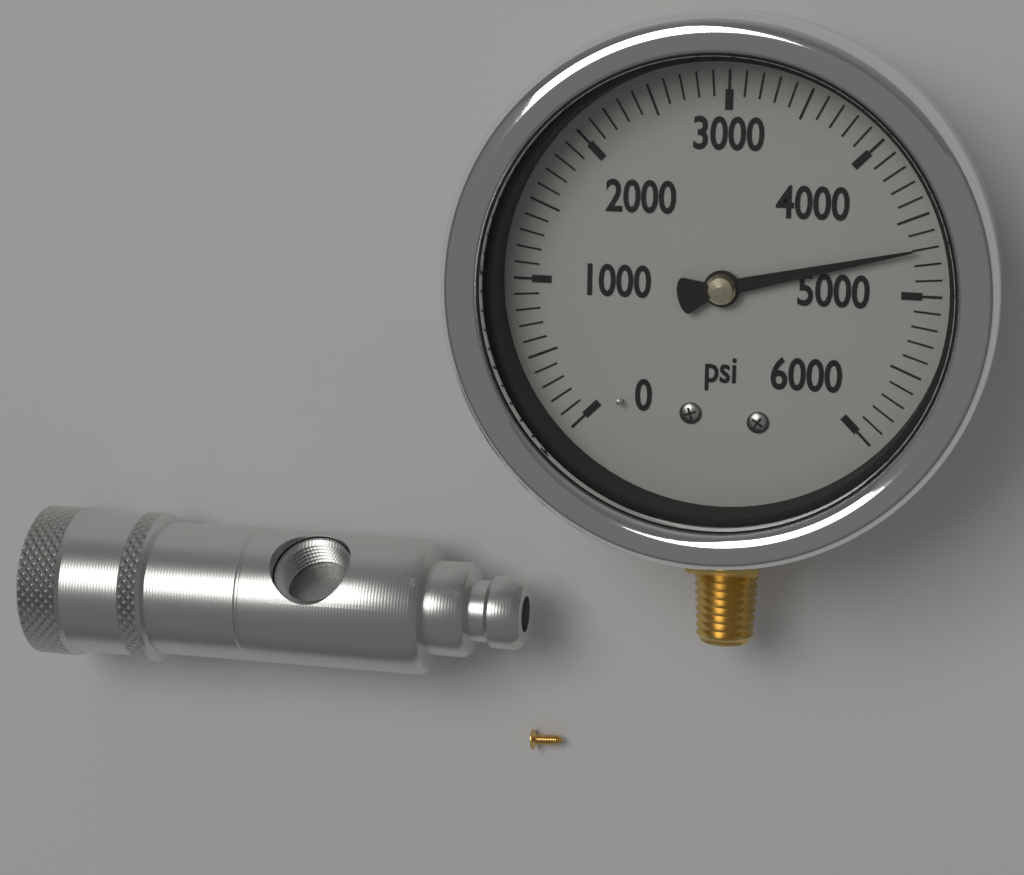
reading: 4700 psi
